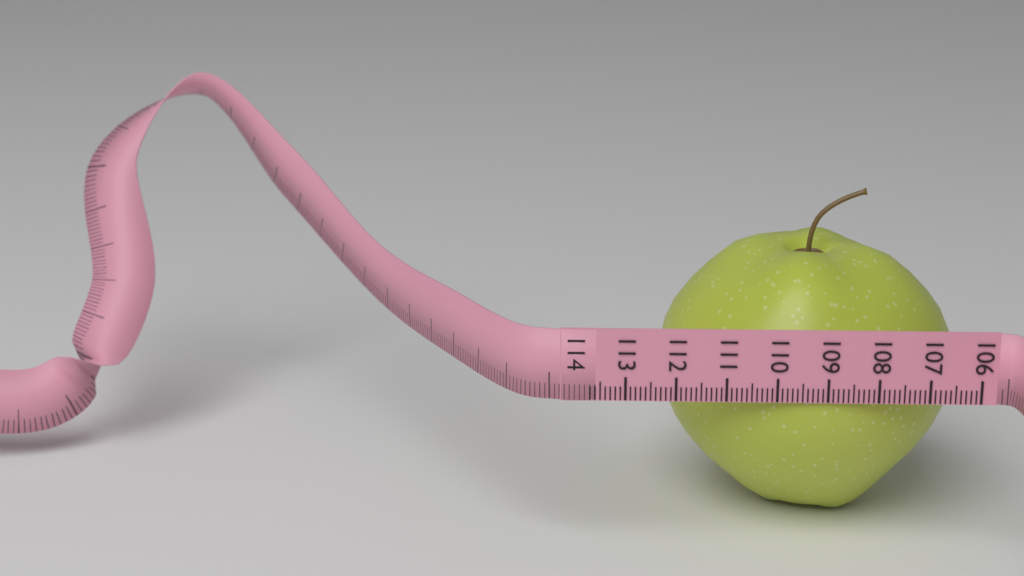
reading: 112.2 (no unit)
